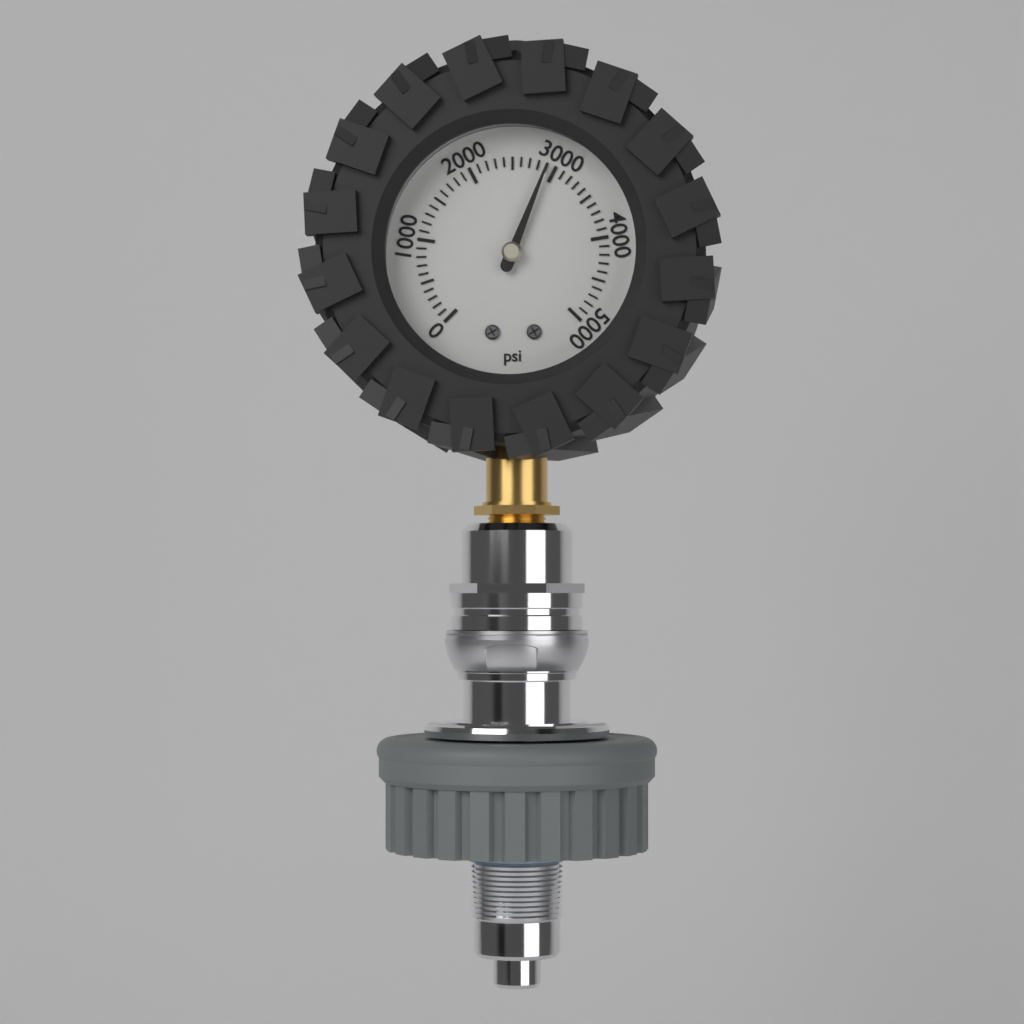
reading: 2900 psi
